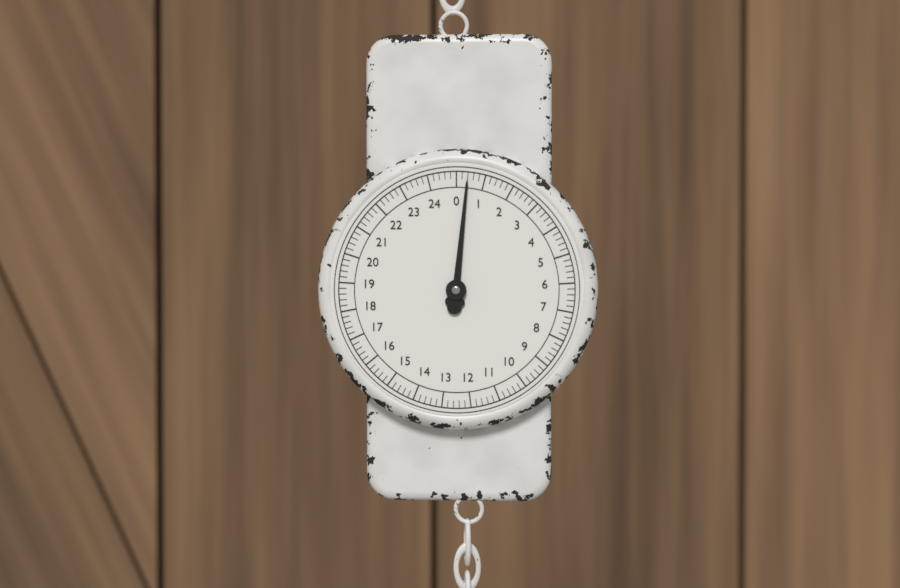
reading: 0.4 (no unit)
